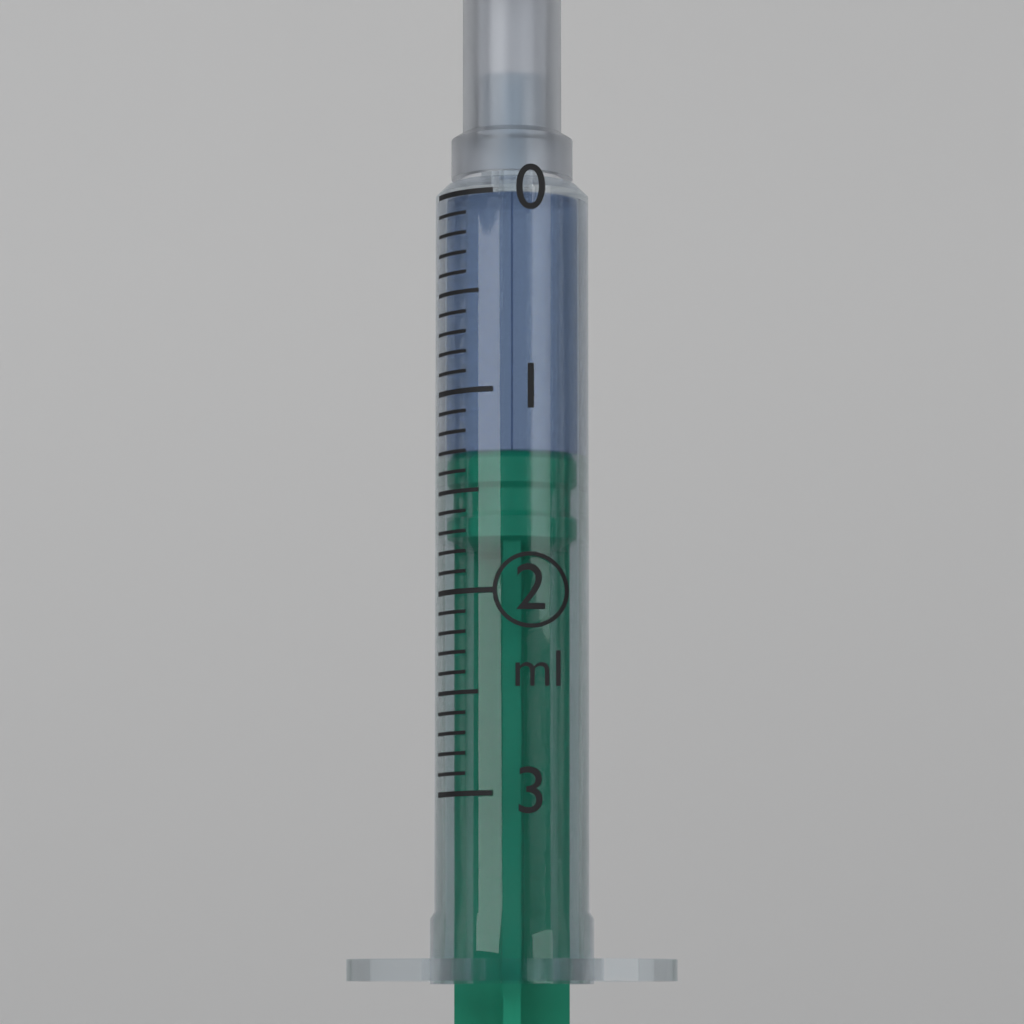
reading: 1.3 ml
